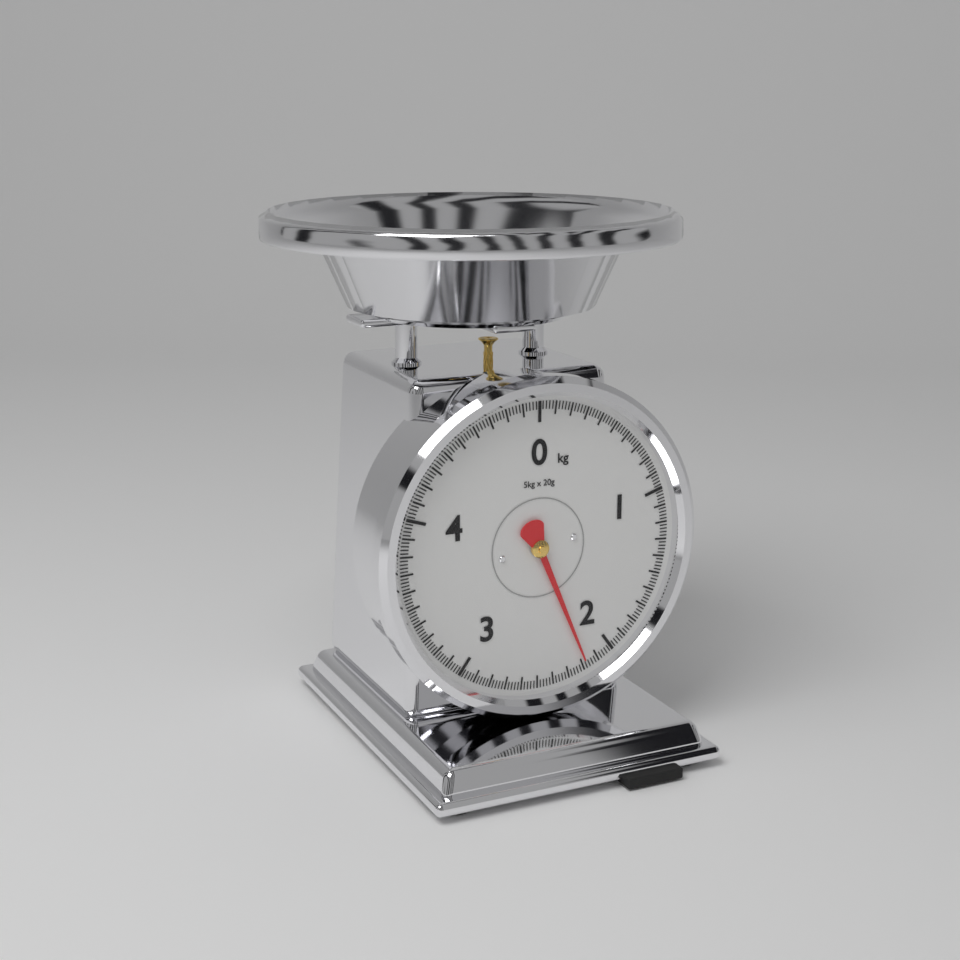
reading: 2.18 kg
